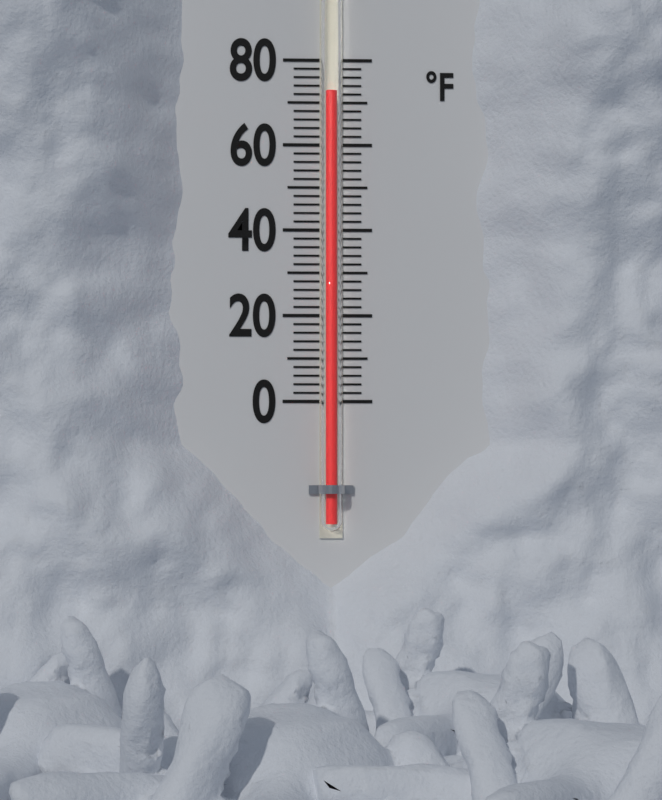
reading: 72 °F
